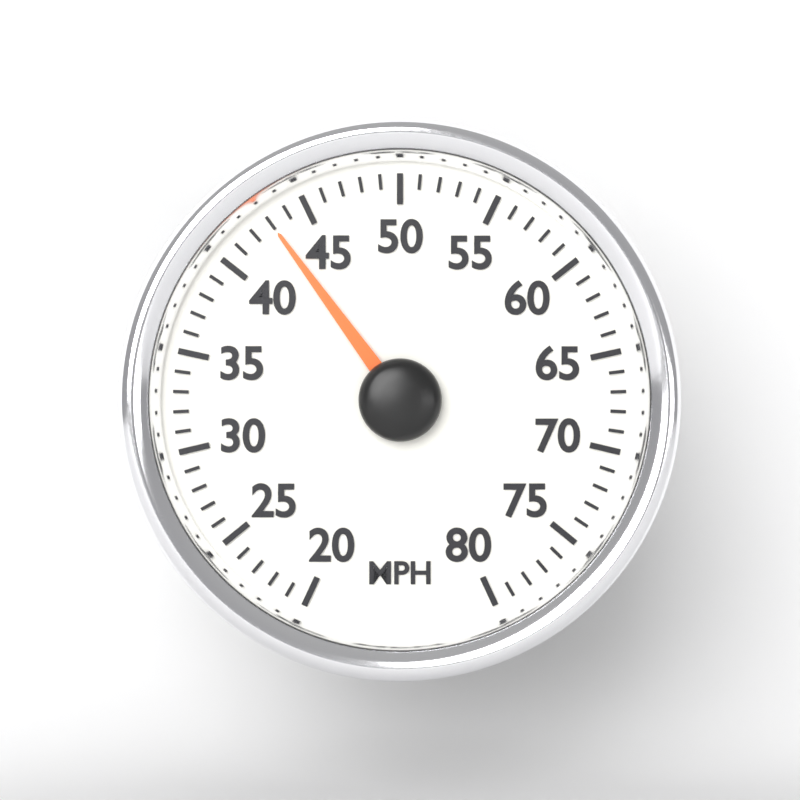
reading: 43 MPH
